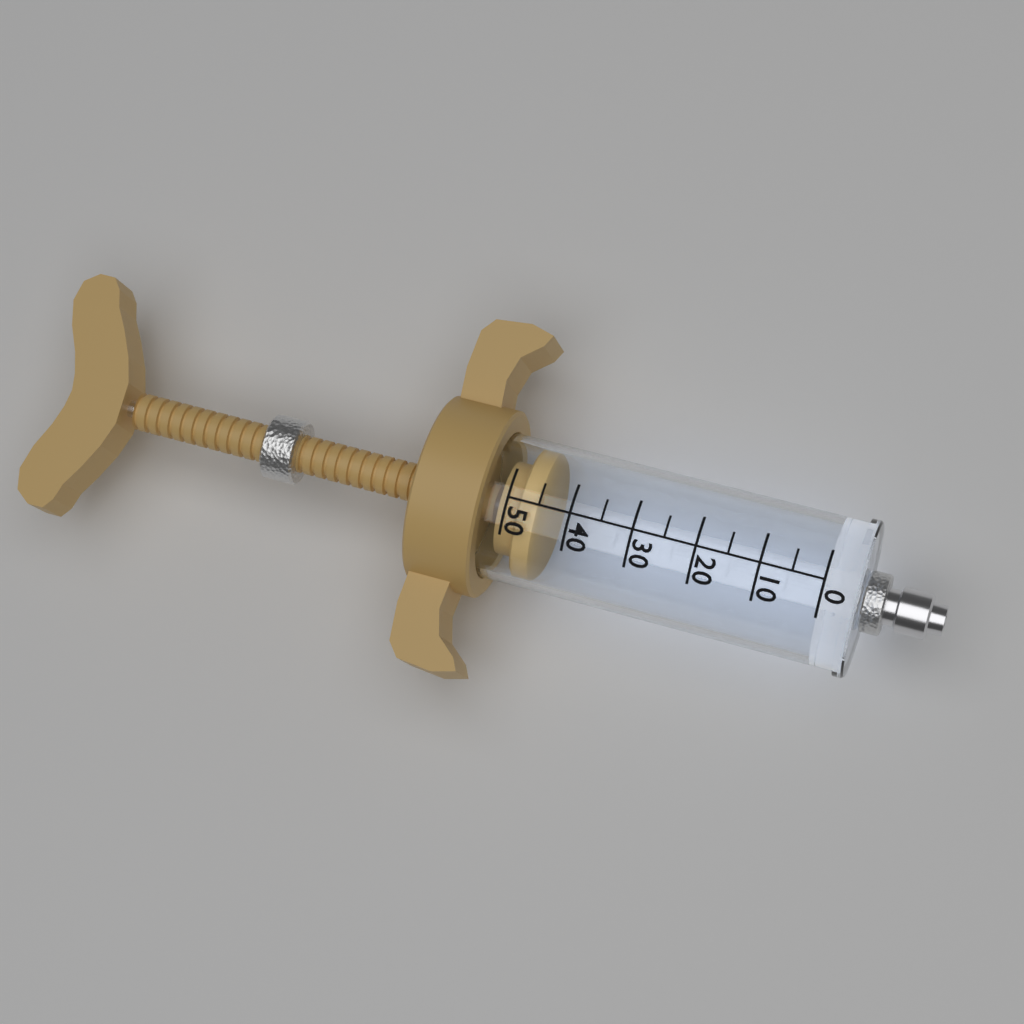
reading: 45 (no unit)
